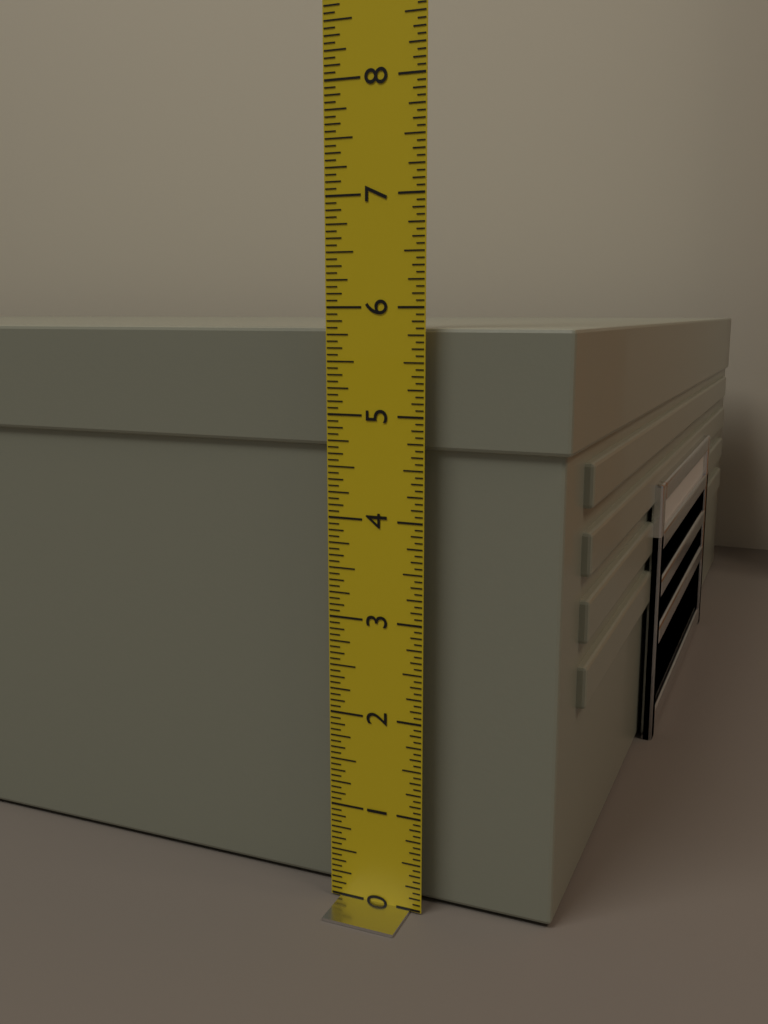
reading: 5.8125 in
